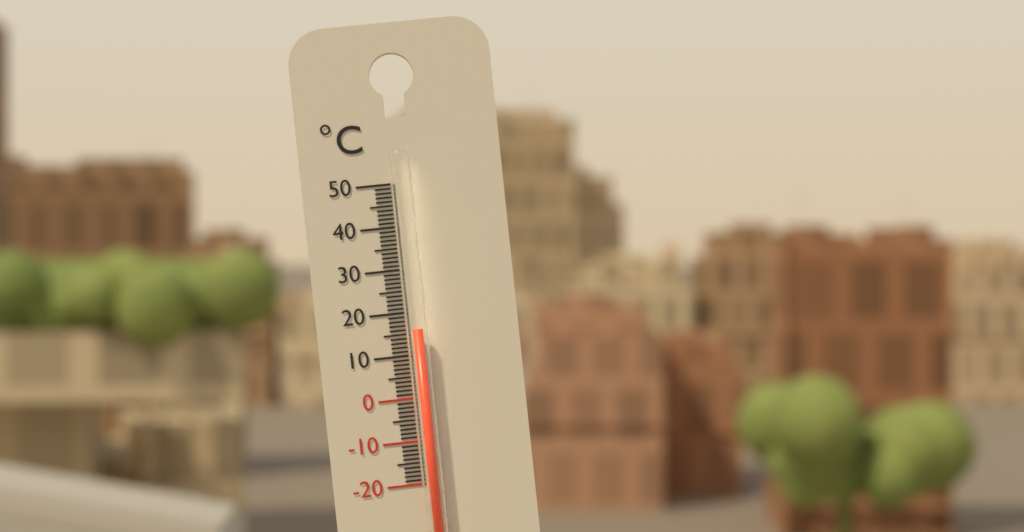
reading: 16 °C
